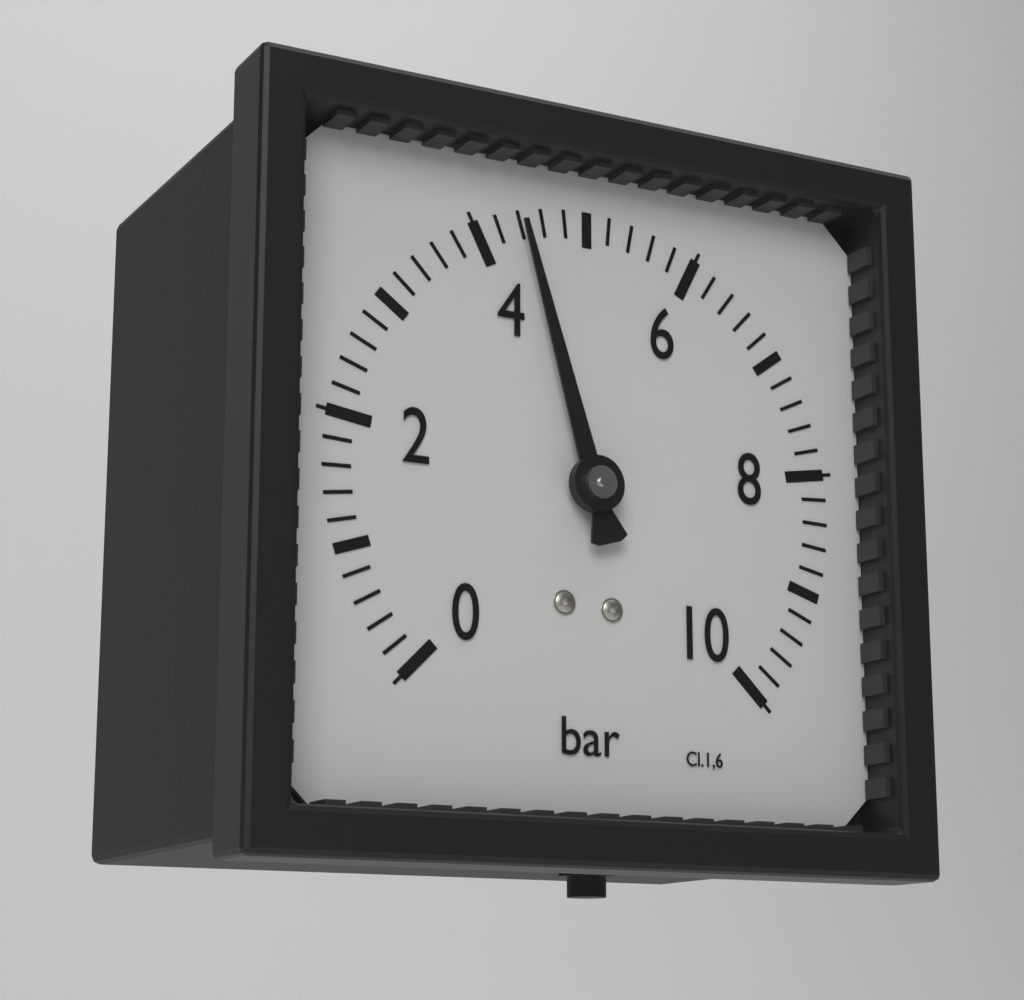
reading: 4.4 bar
